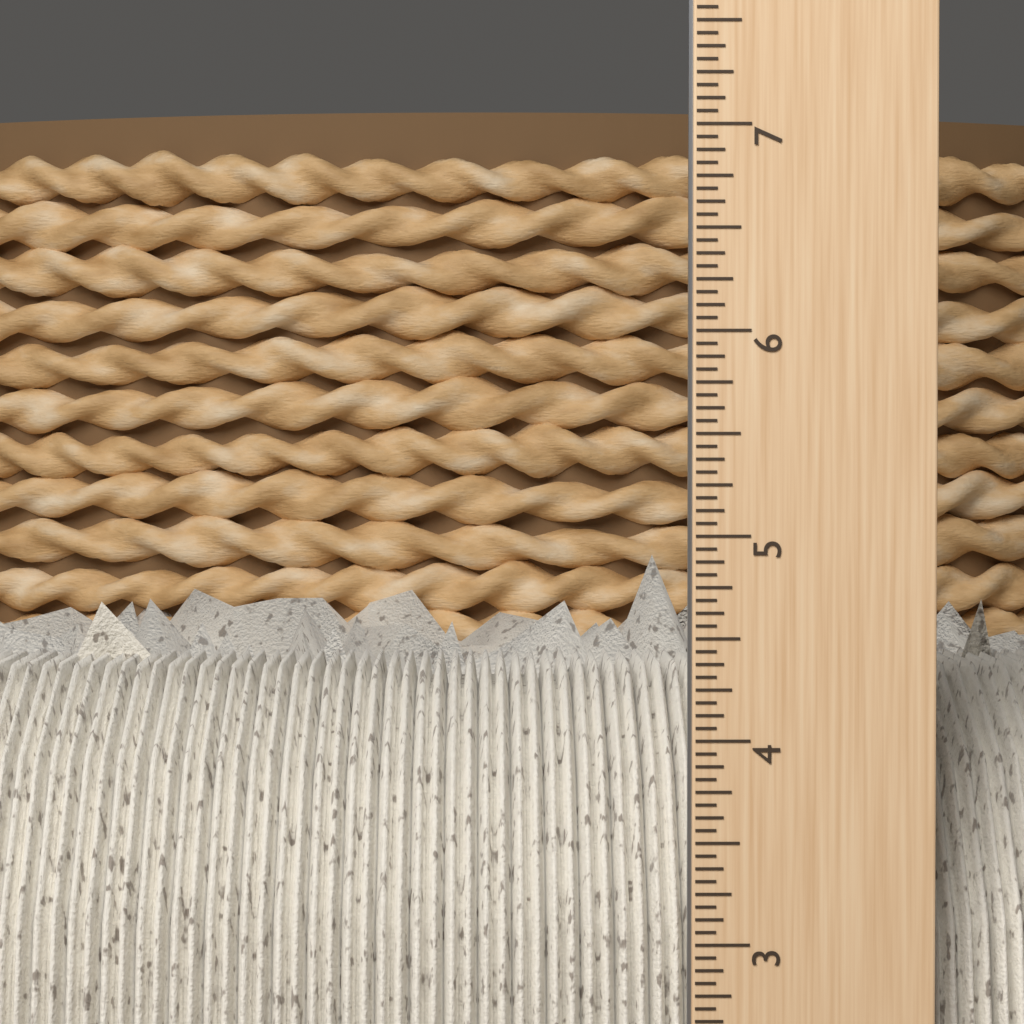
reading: 4.5625 inch
